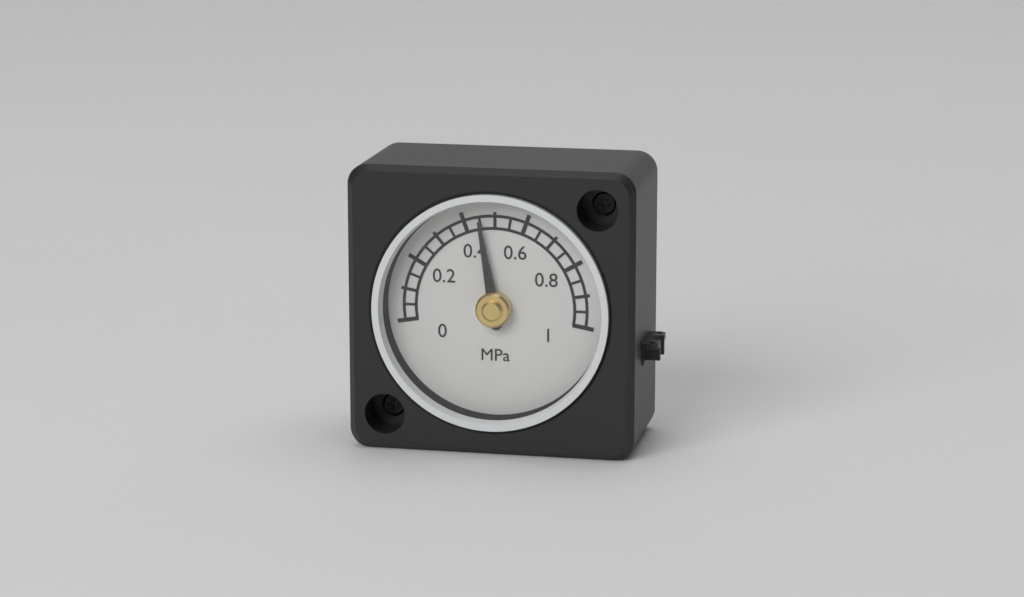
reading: 0.45 MPa
